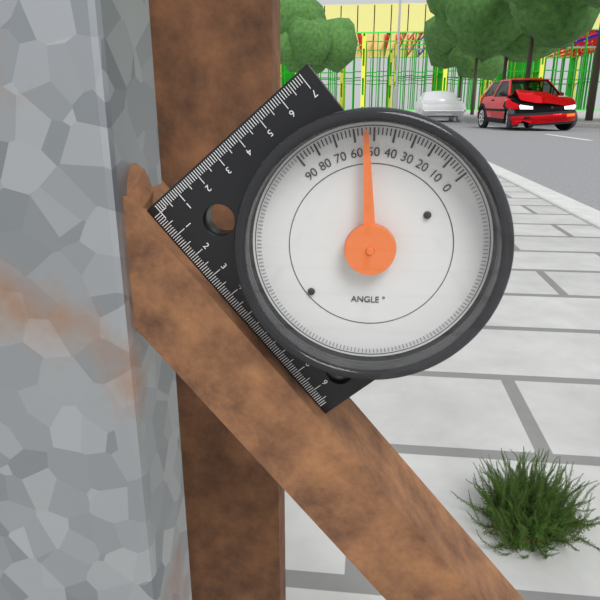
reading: 54 °
